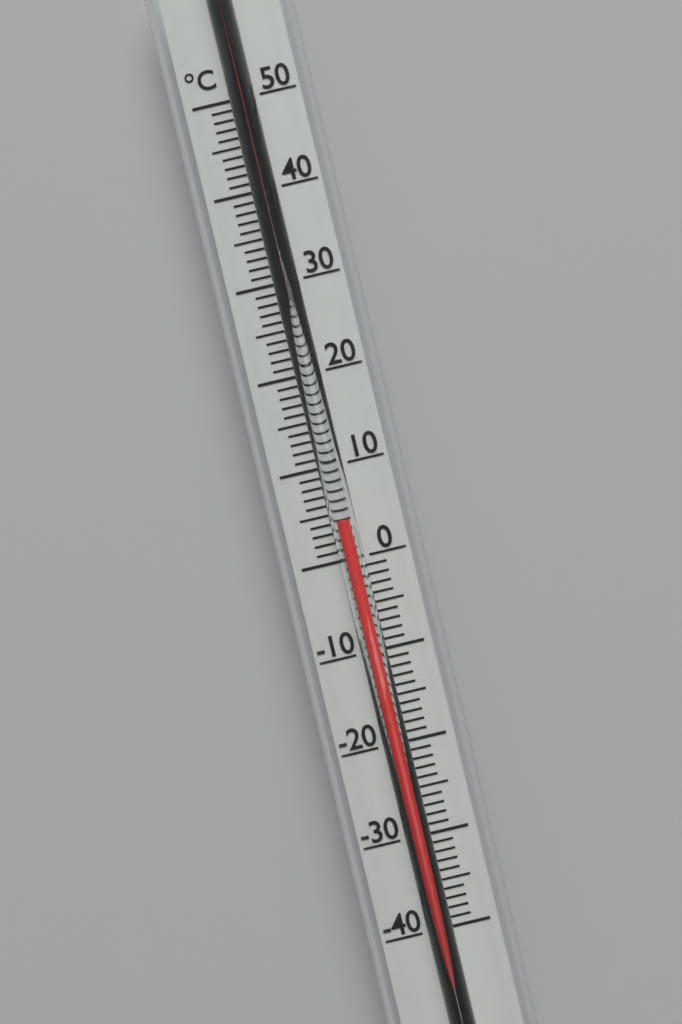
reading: 4 °C
